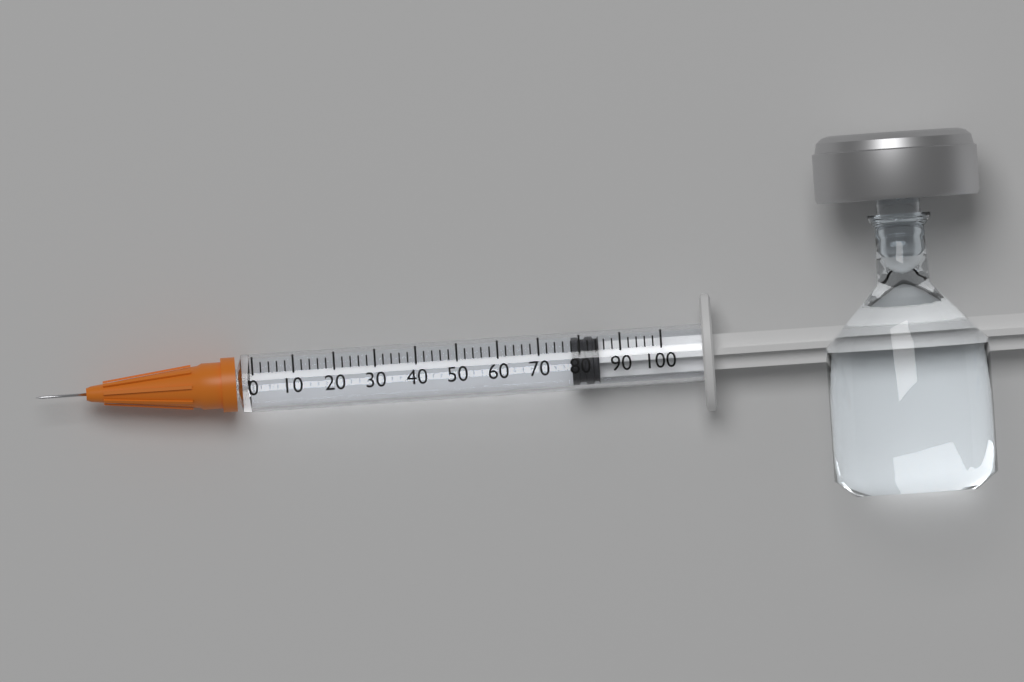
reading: 78 (no unit)
